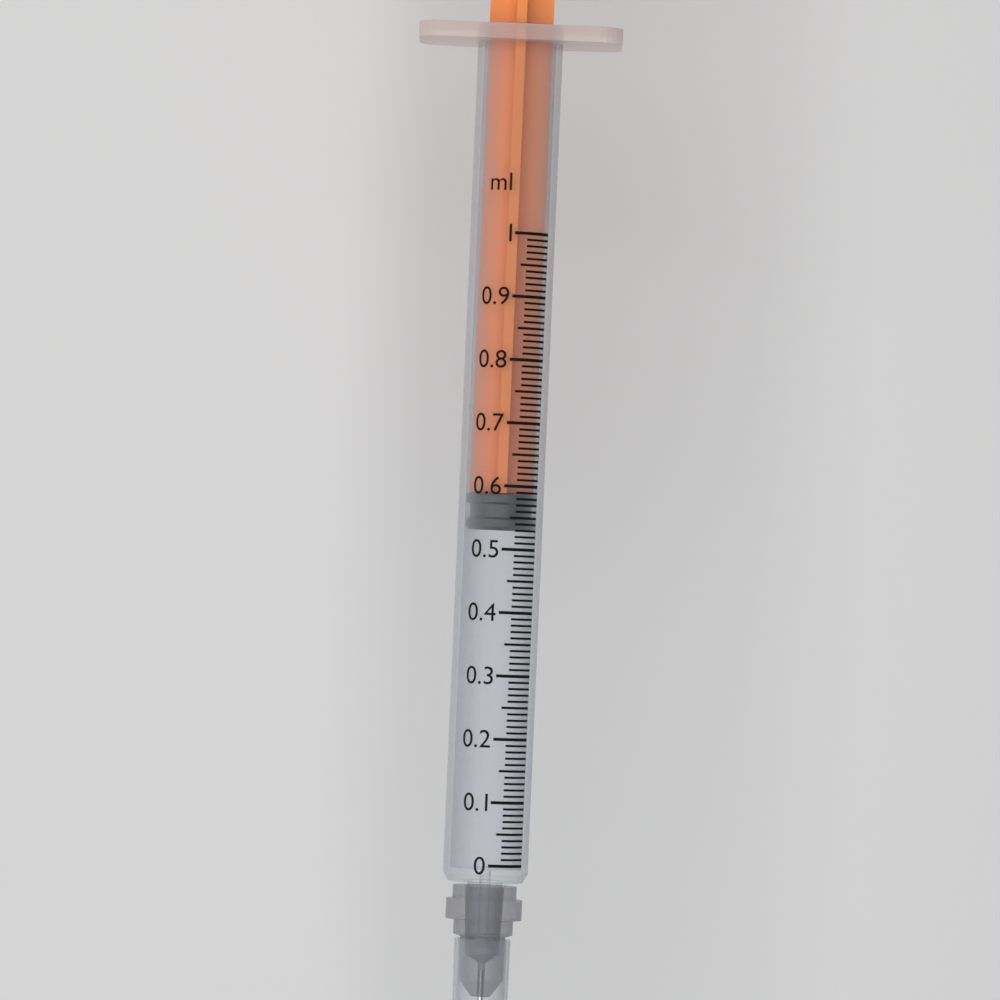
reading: 0.53 ml
